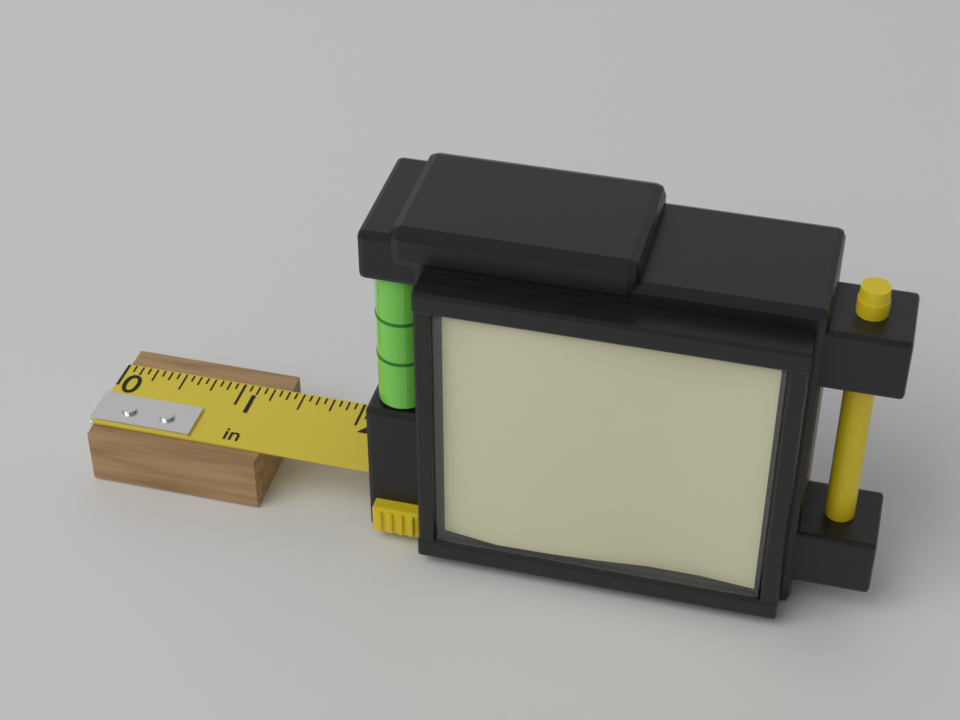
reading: 1.3750 in
